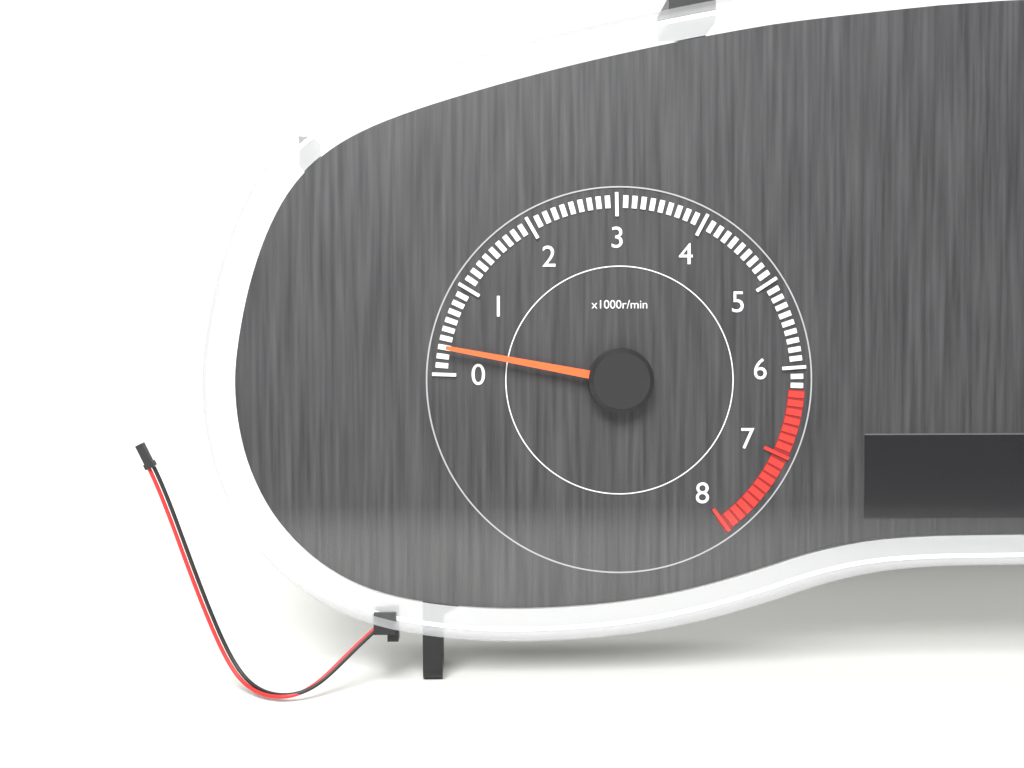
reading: 300 r/min
